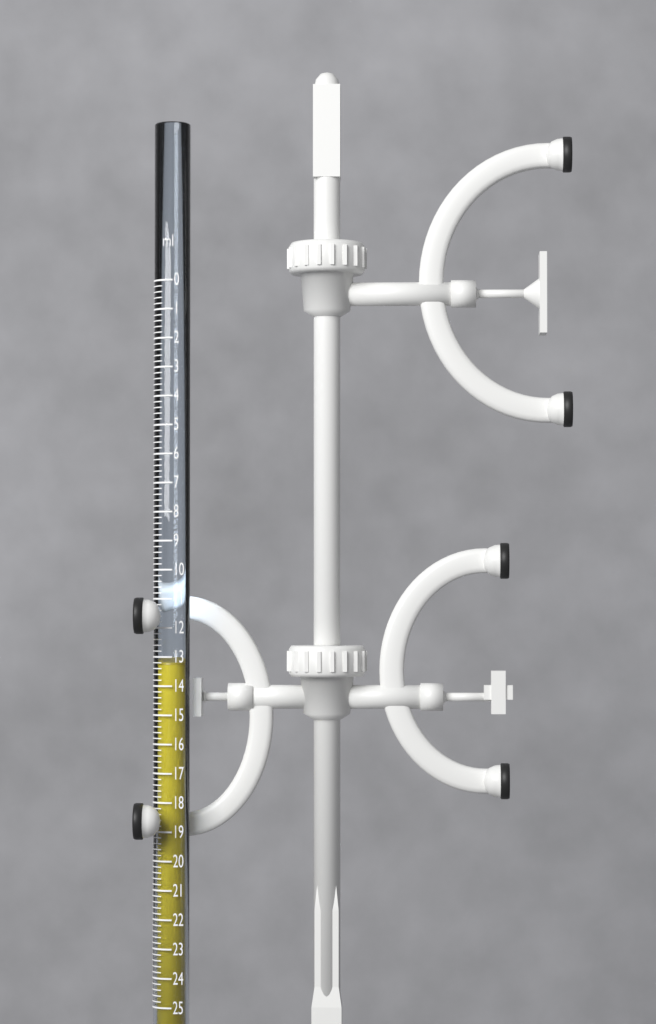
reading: 13.2 ml
